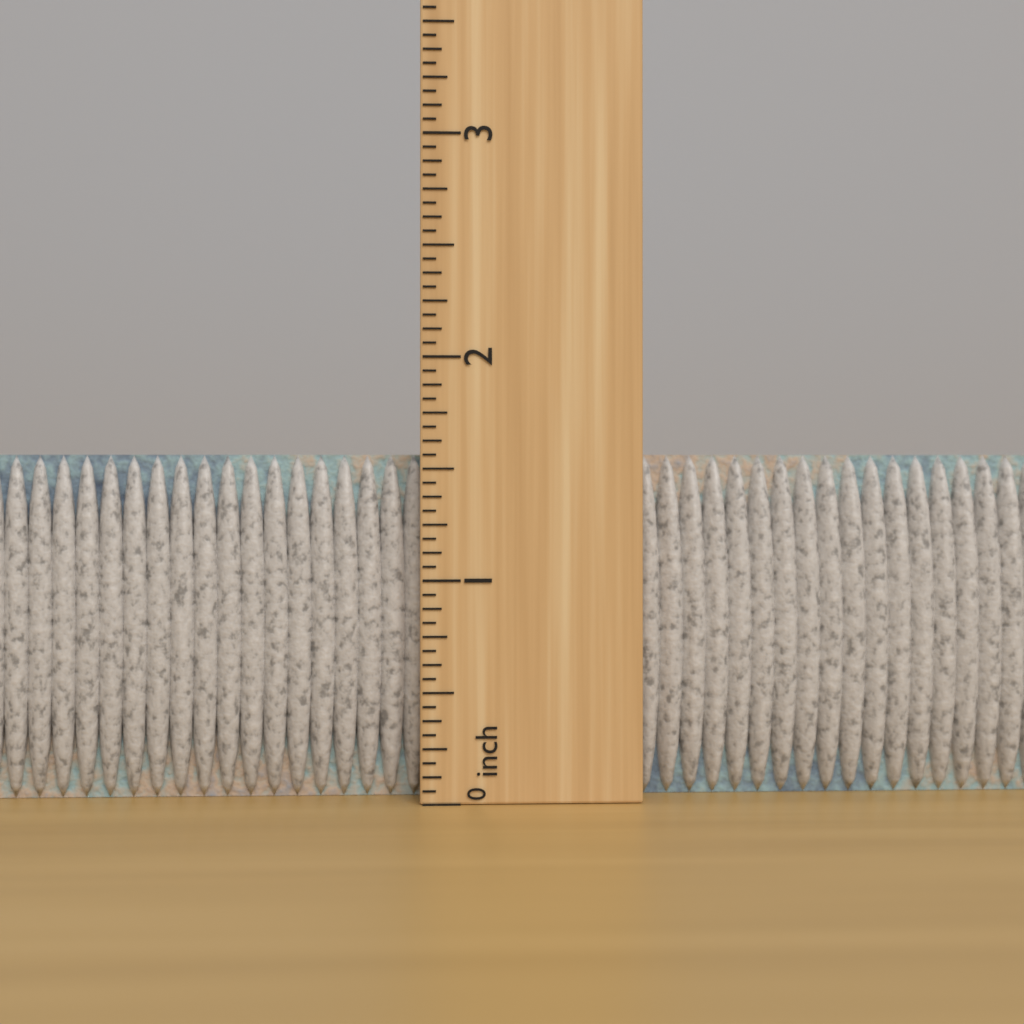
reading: 1.5625 inch
